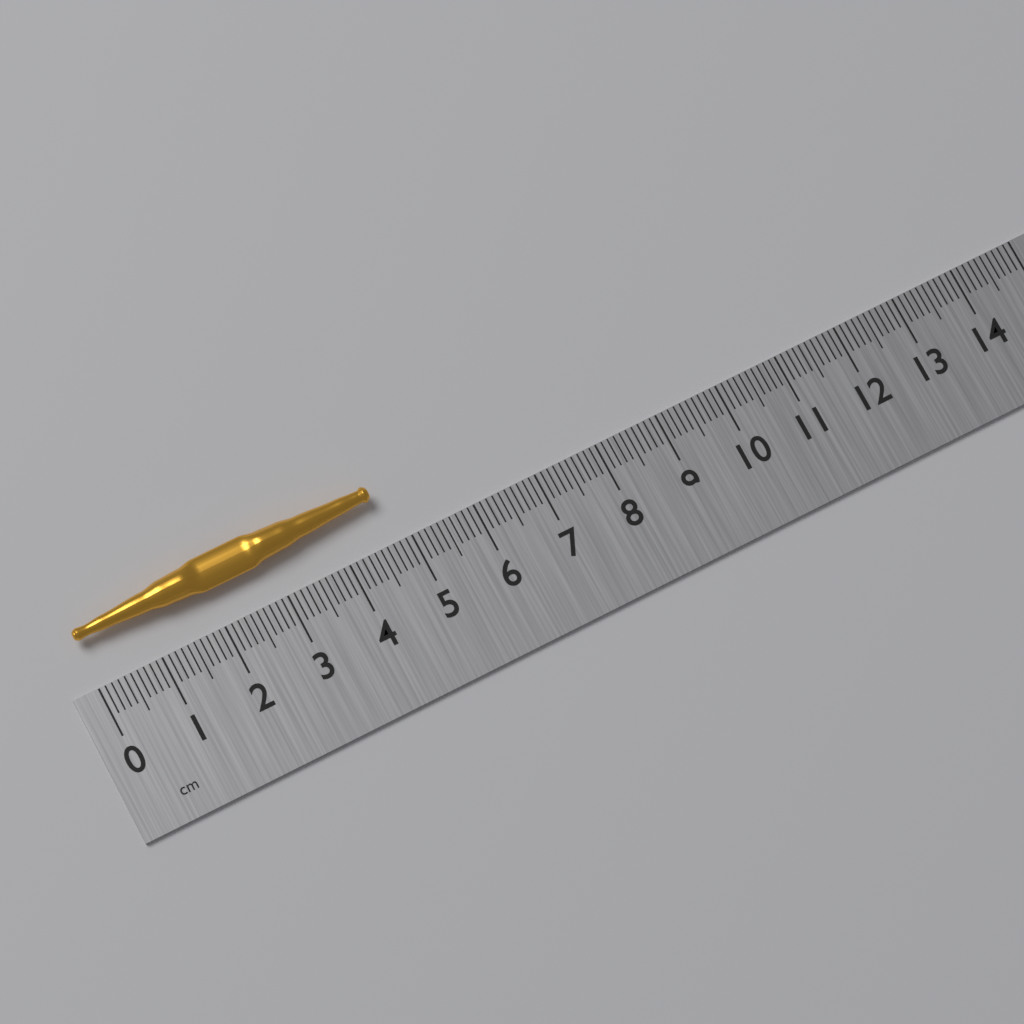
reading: 4.7 cm
